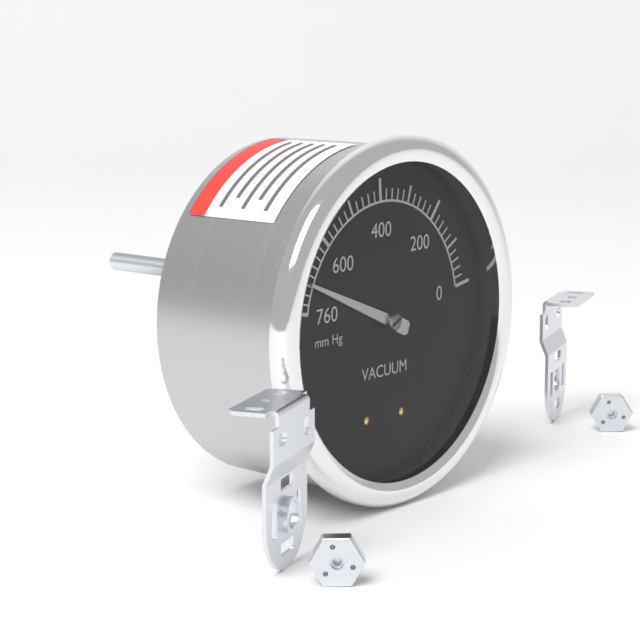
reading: 700 mm Hg
